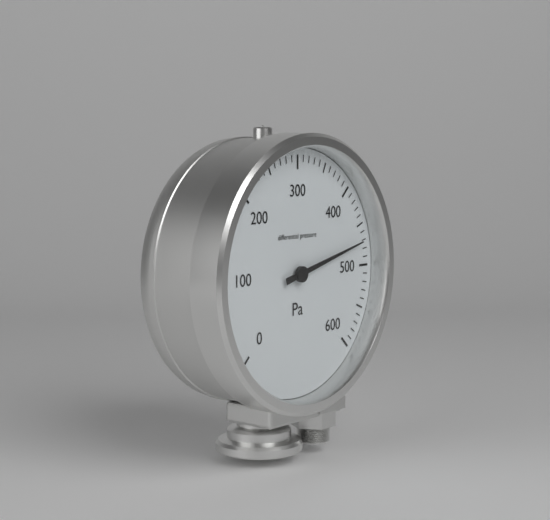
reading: 470 Pa
